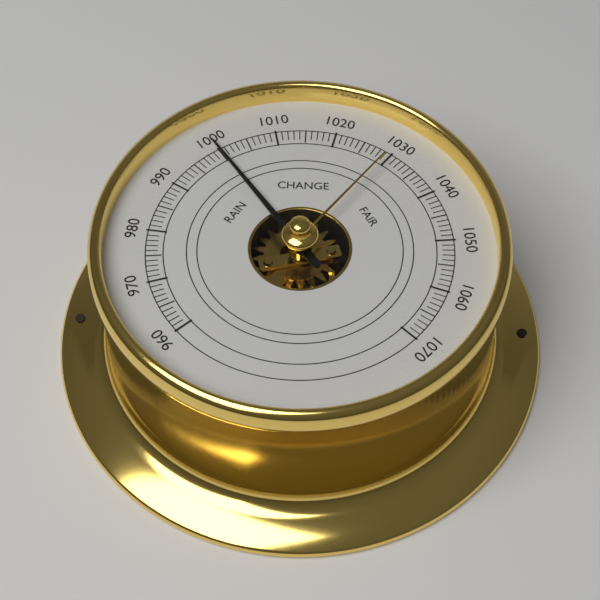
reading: 1000 (no unit)
